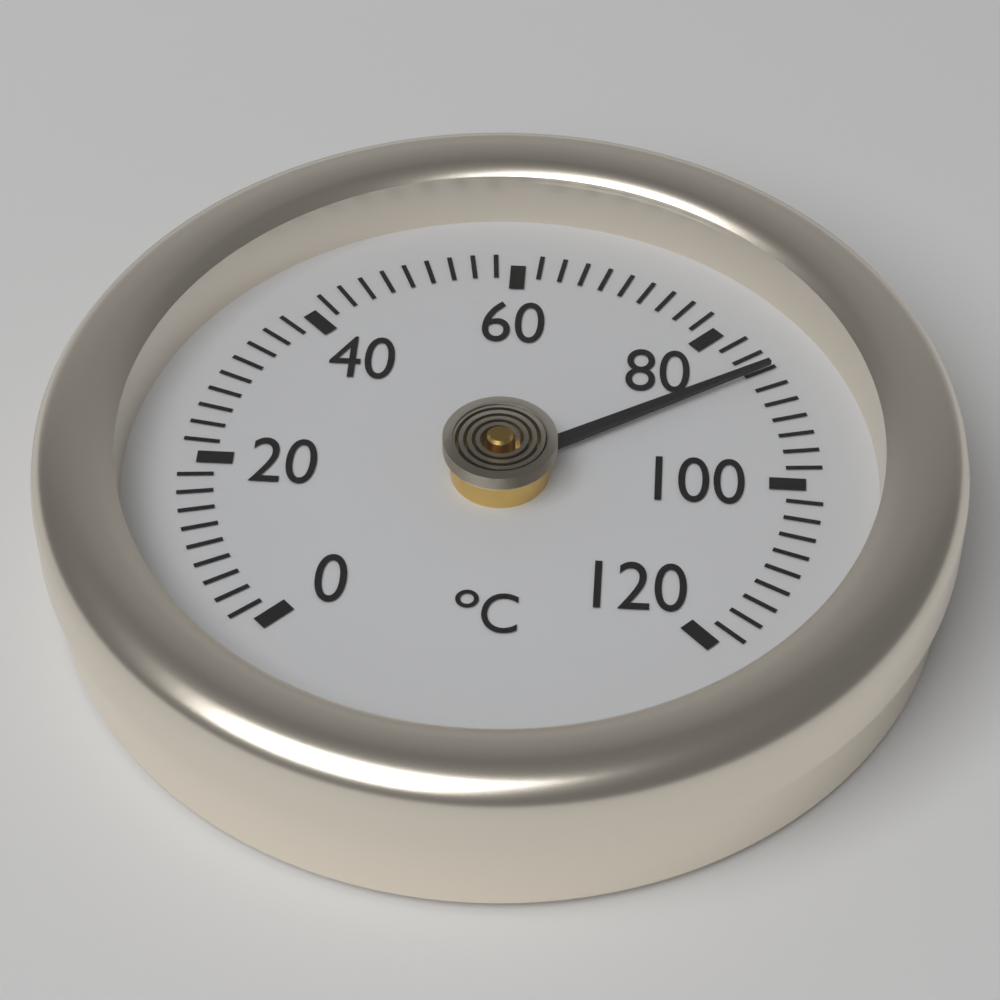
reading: 86 °C
